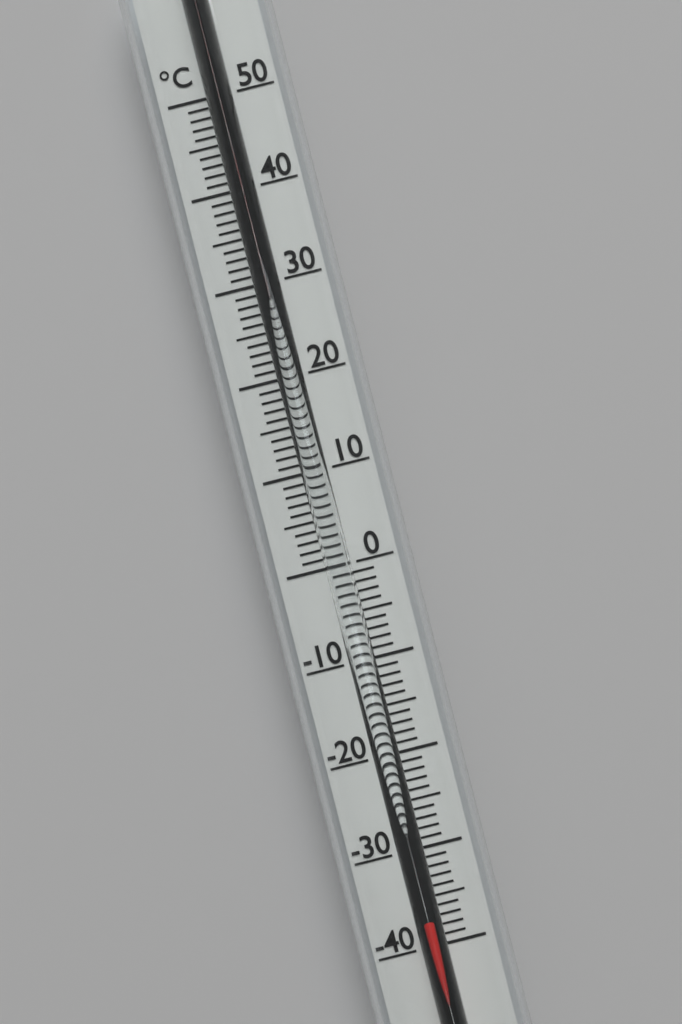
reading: -37 °C
